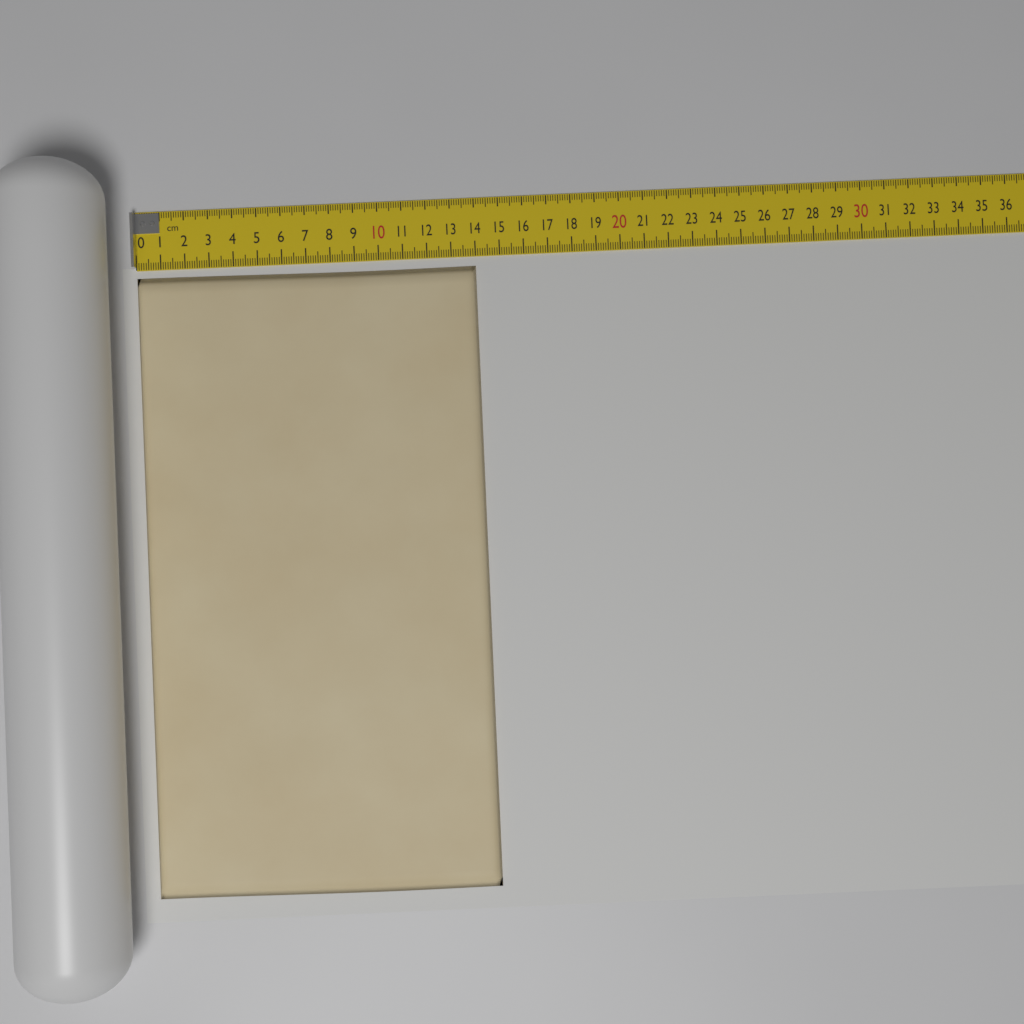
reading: 14.0 cm
